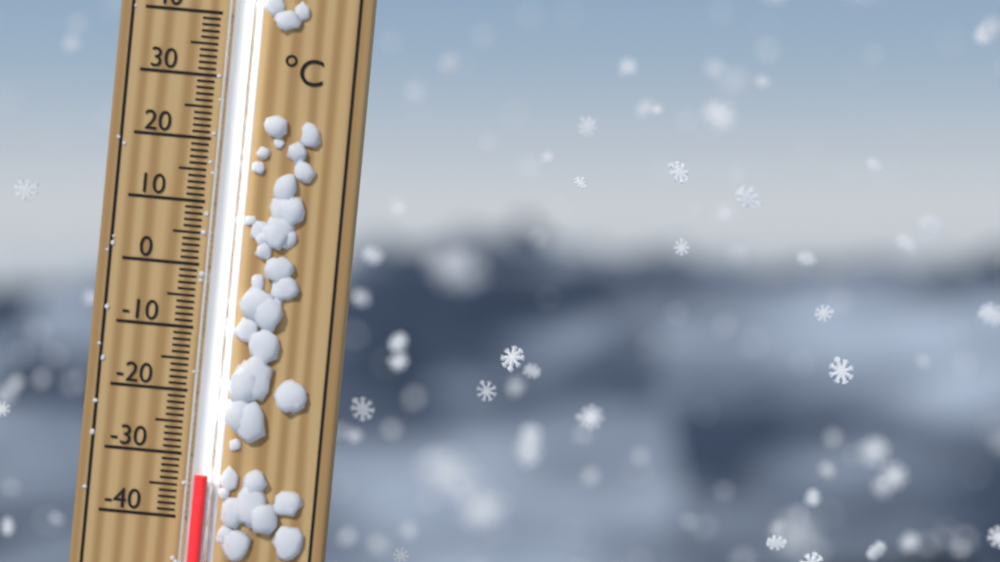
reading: -33 °C
